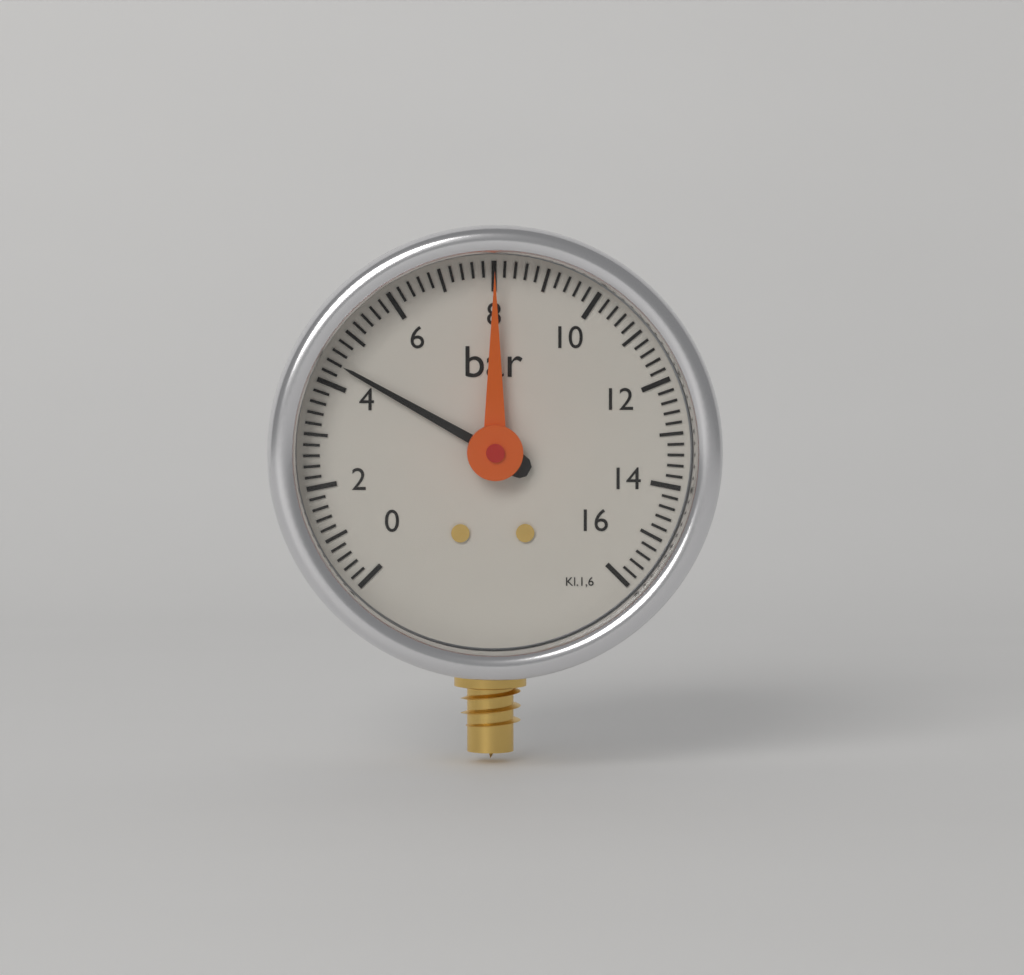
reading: 4.4 bar
